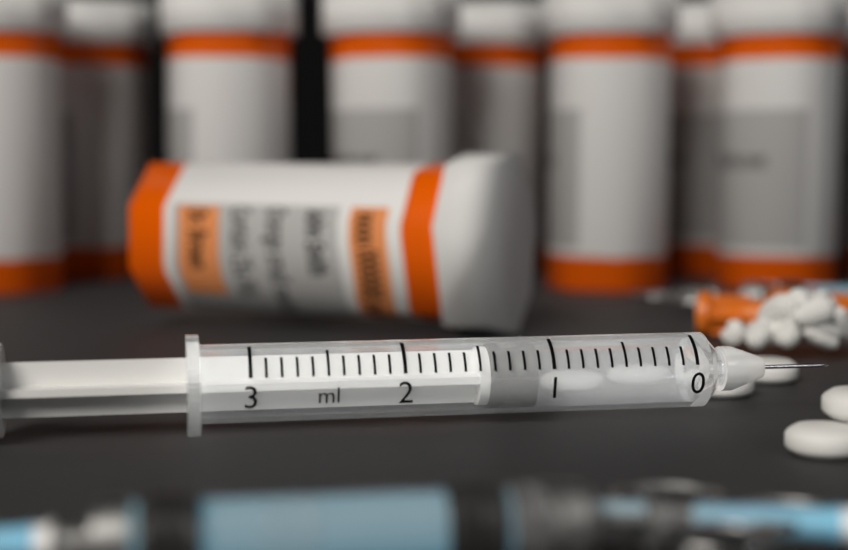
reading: 1.1 ml
